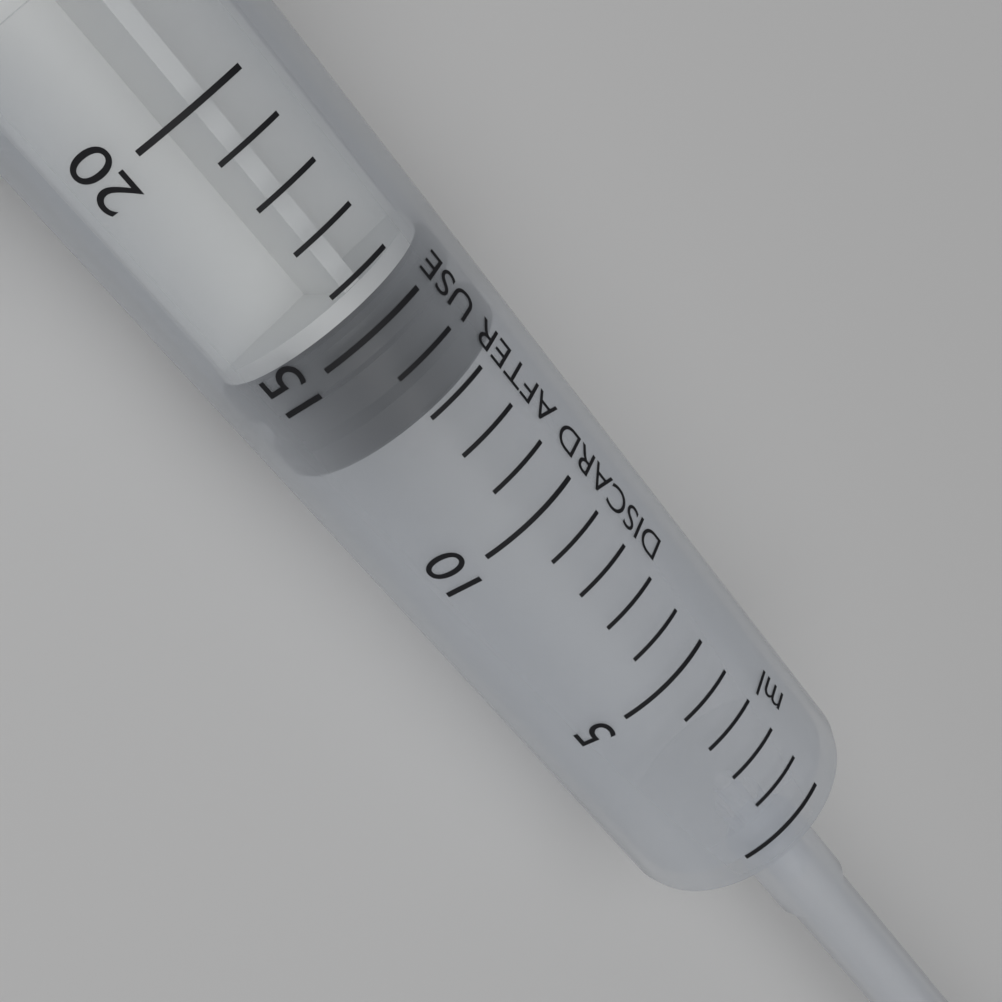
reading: 13 ml
